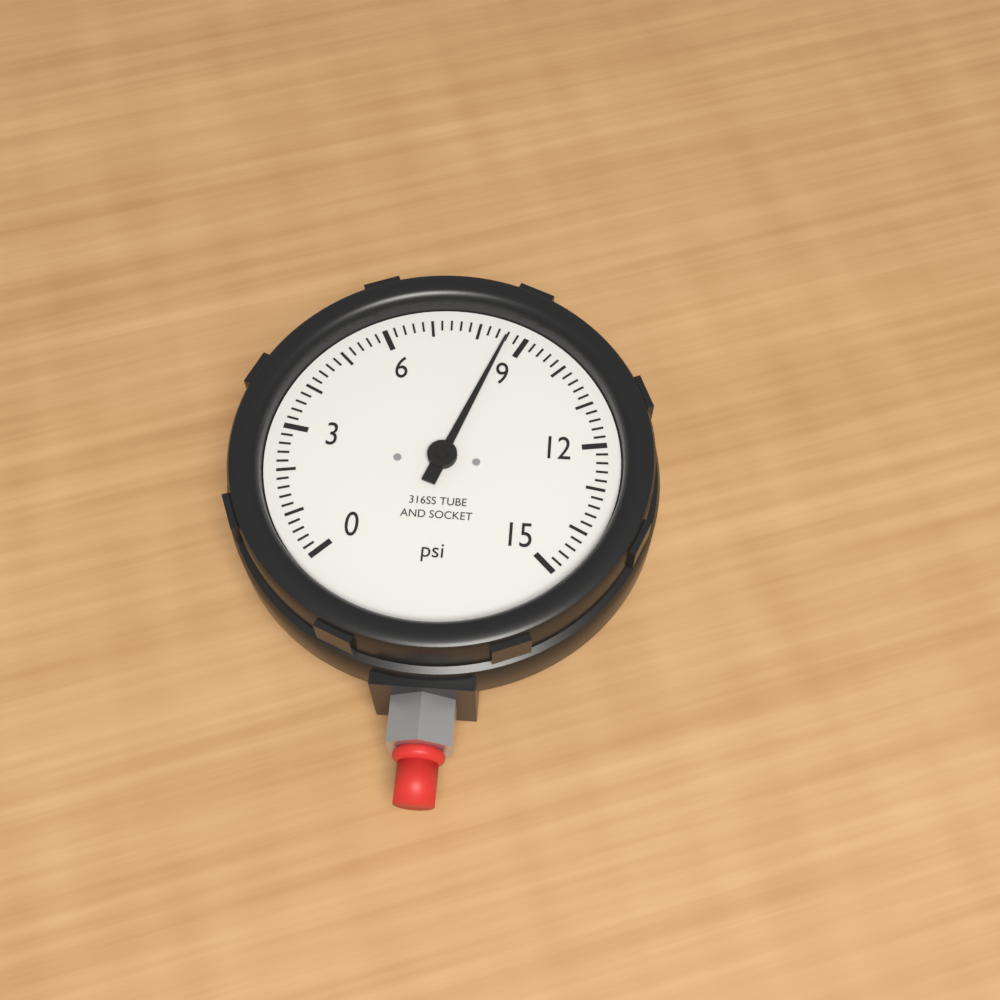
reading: 8.6 psi
